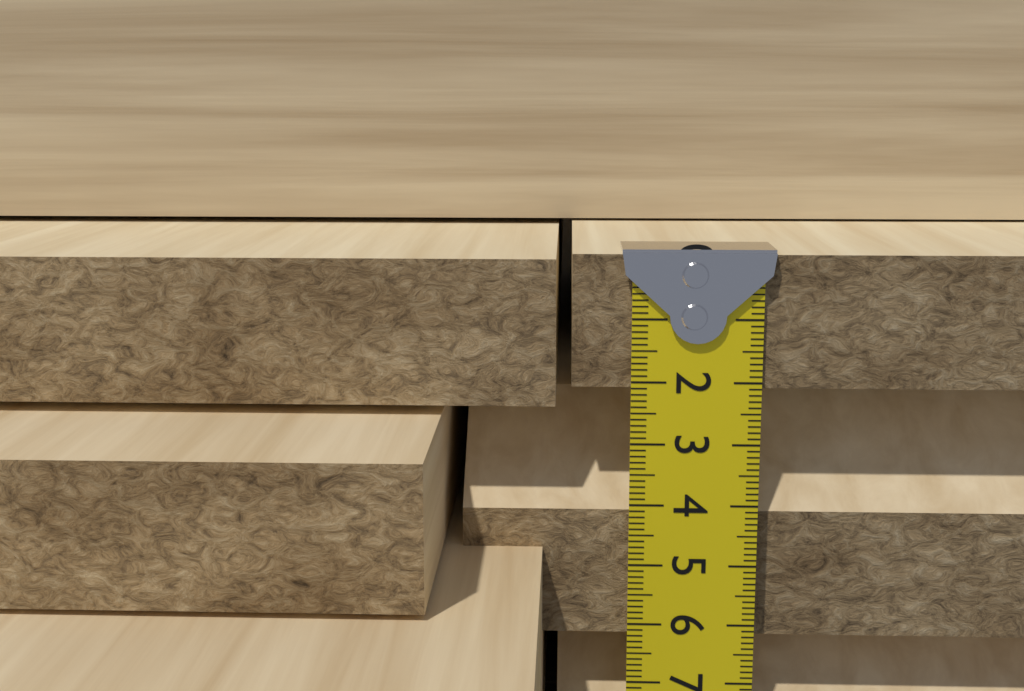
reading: 2.1 cm
